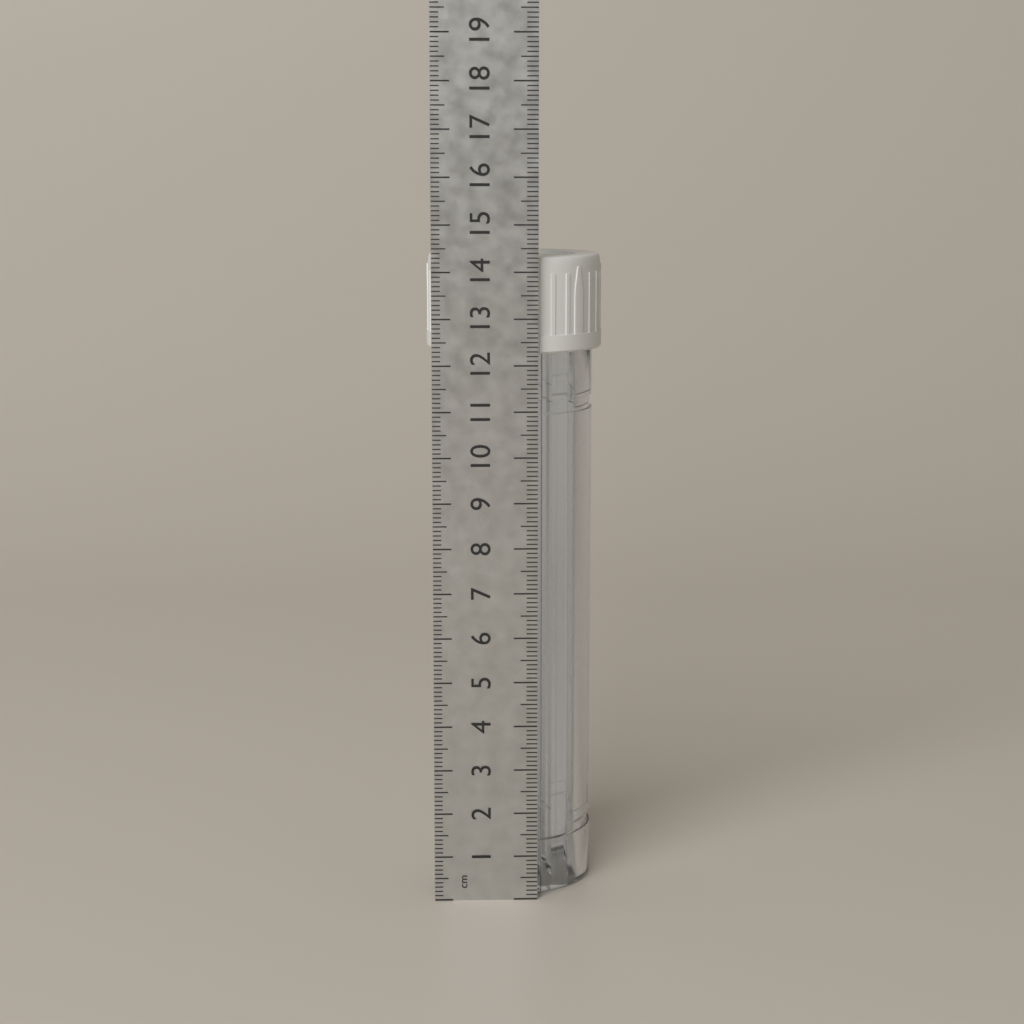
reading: 14.3 cm
